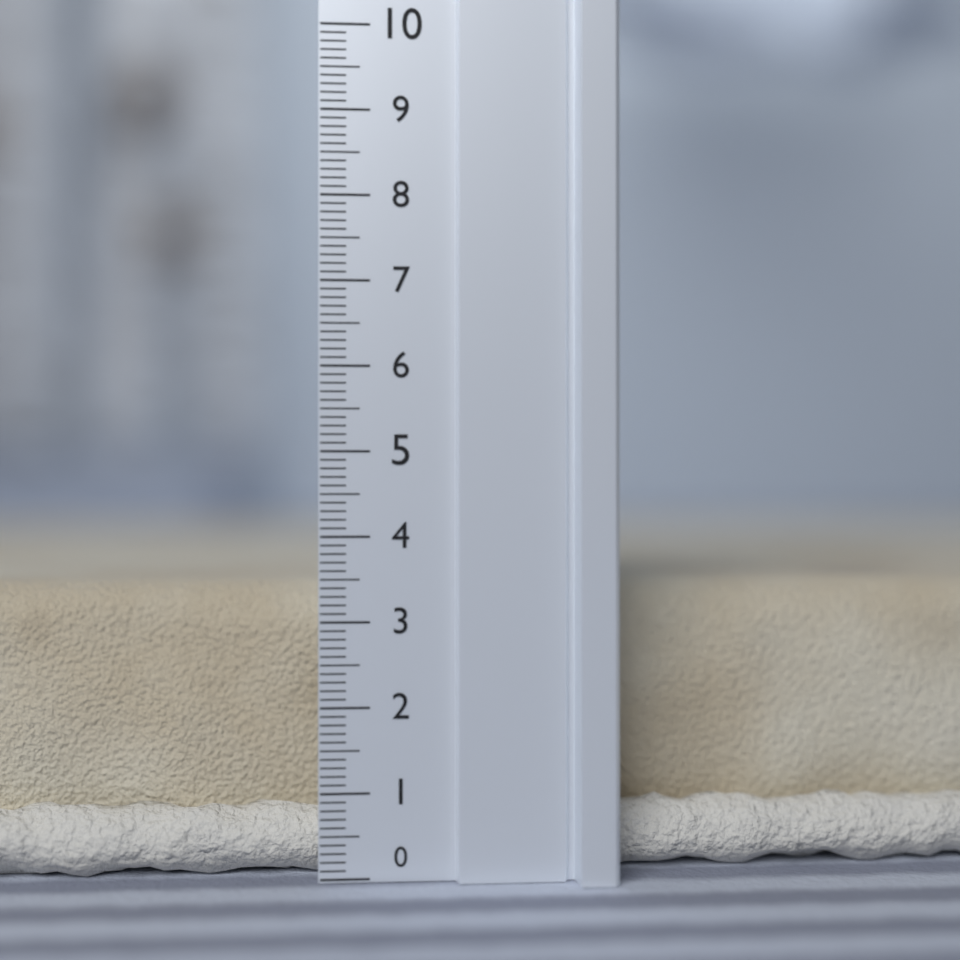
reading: 3.4 (no unit)
